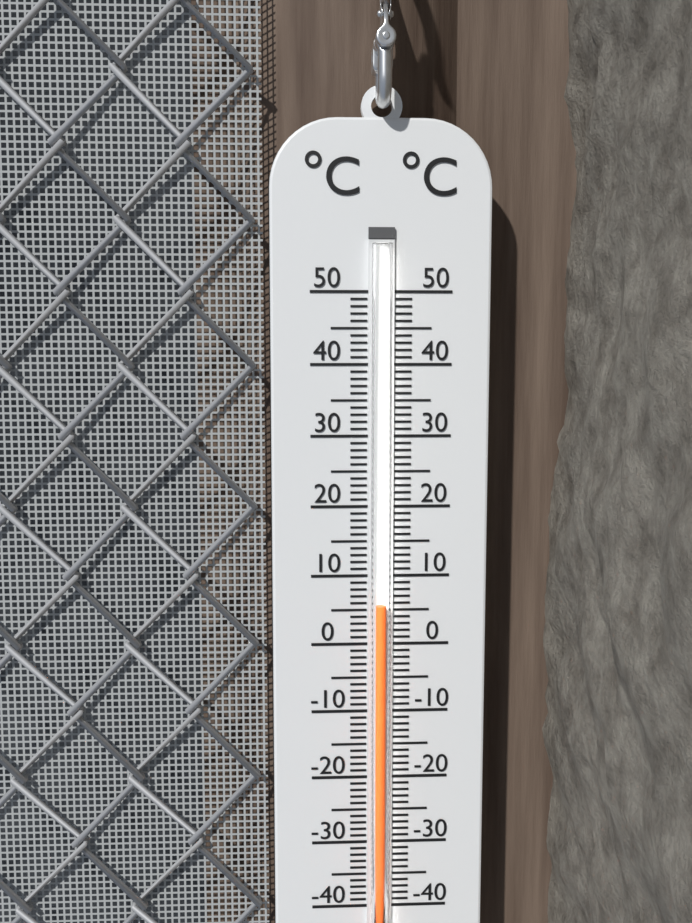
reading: 6 °C
